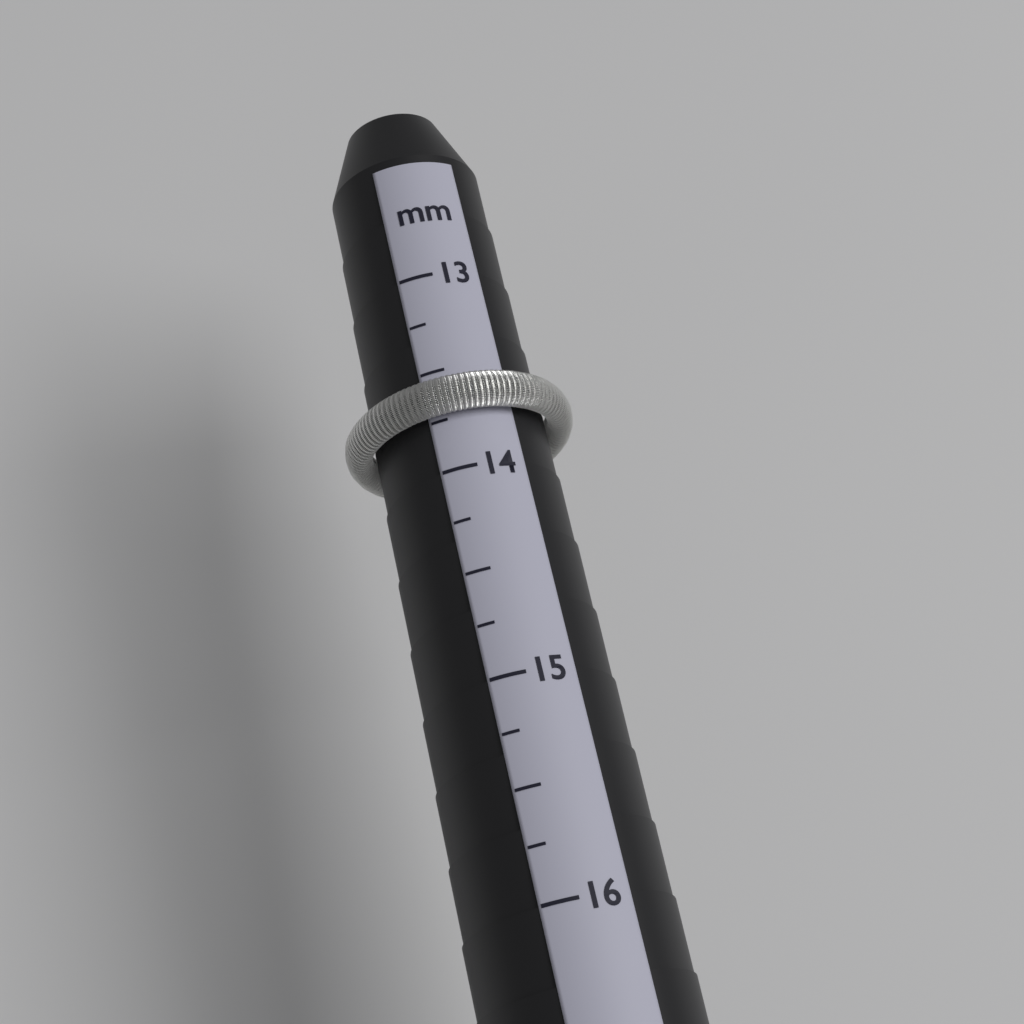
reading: 13.75 mm
